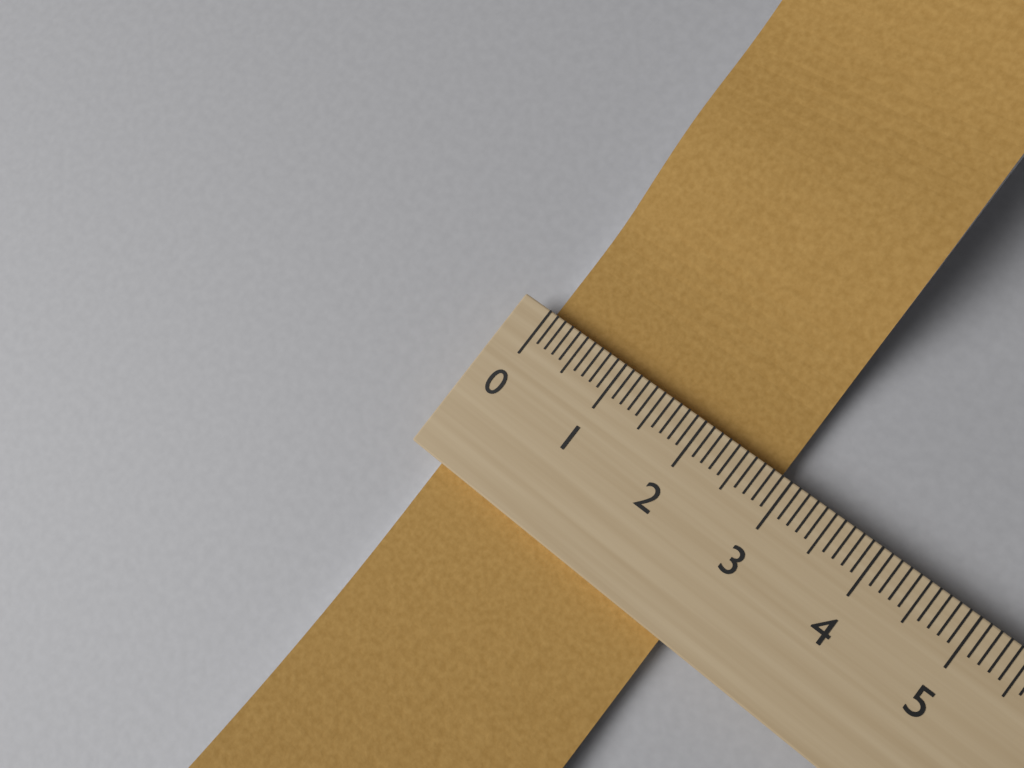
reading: 2.9 (no unit)
